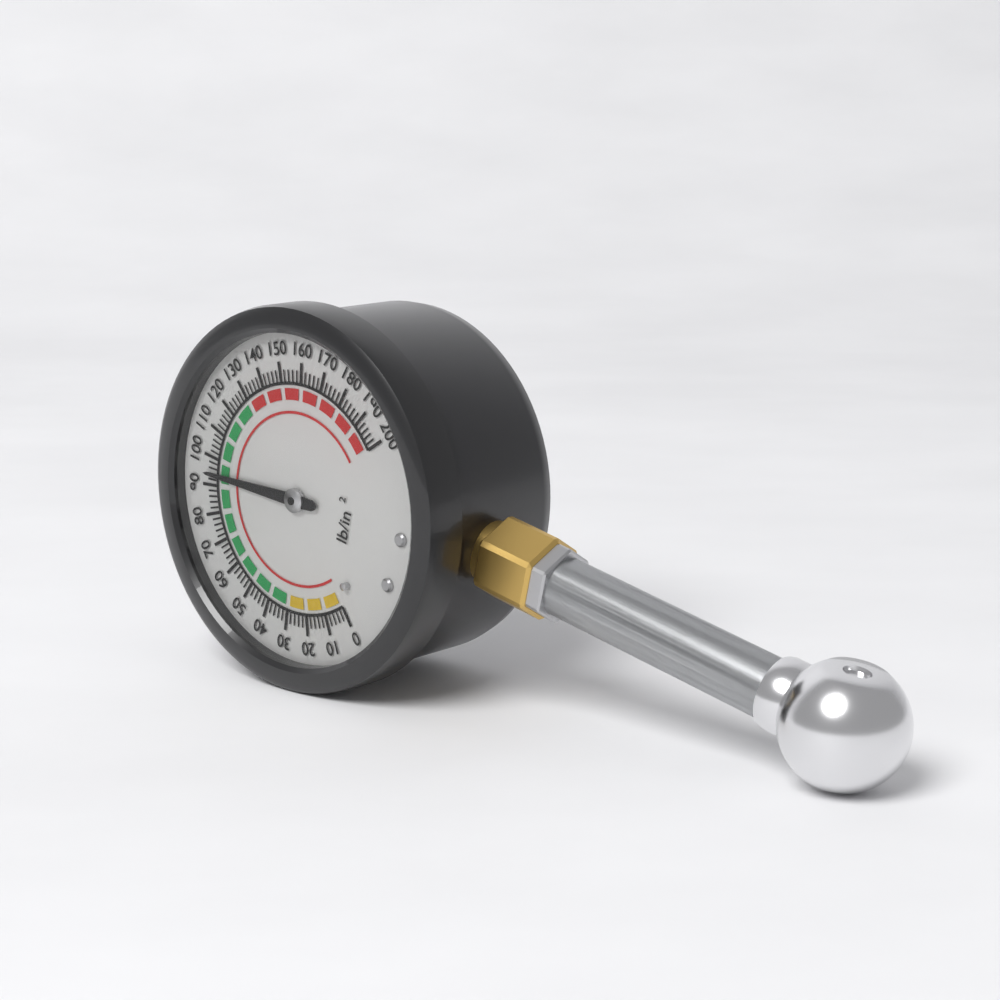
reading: 94 psi
